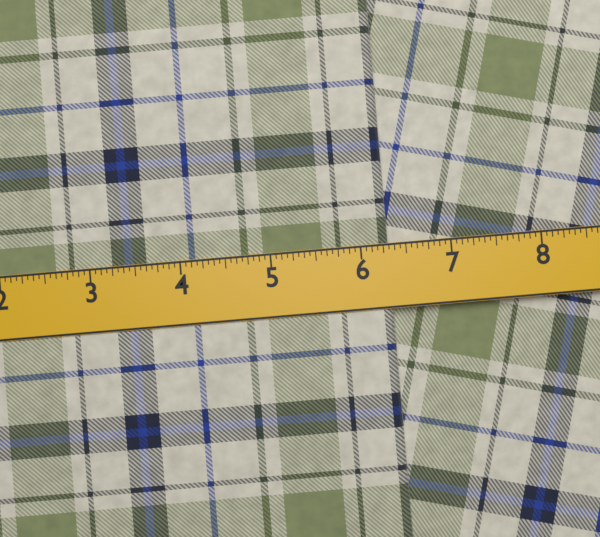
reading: 6.3125 in
